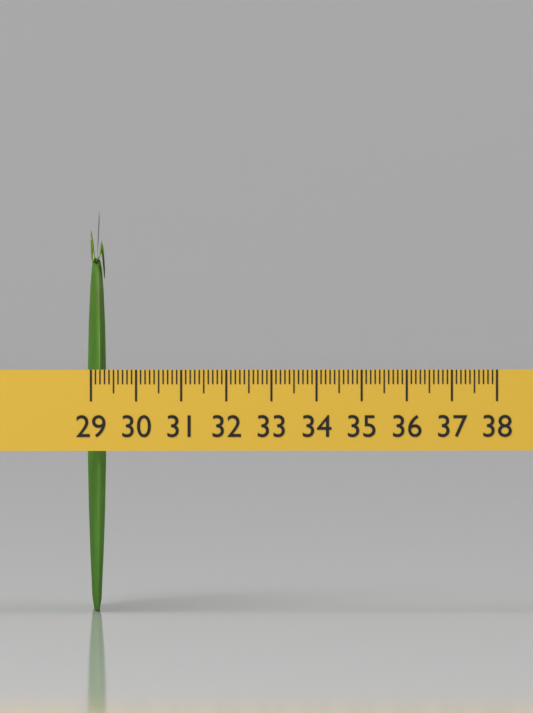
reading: 29.4 (no unit)
